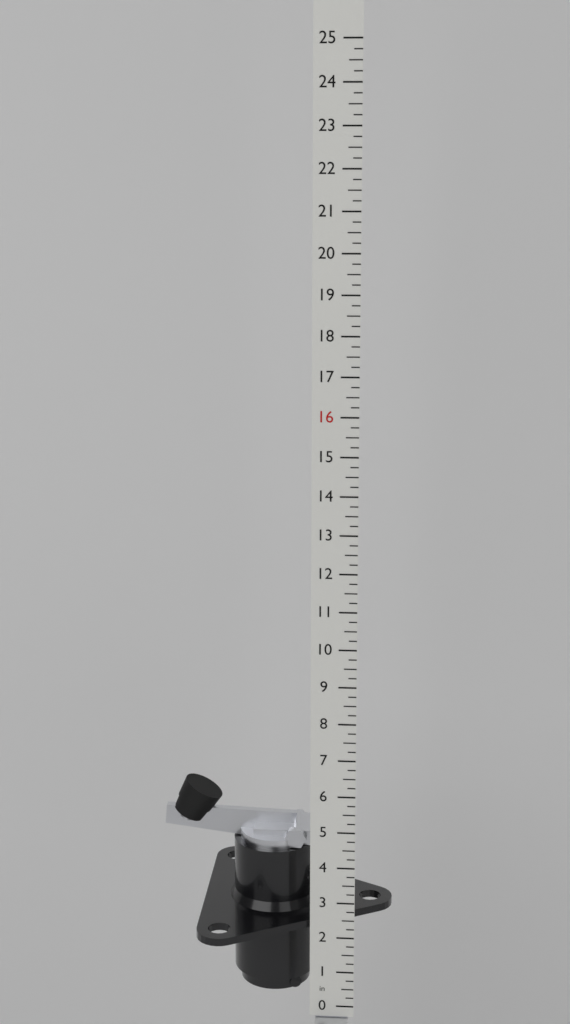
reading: 5.75 in
